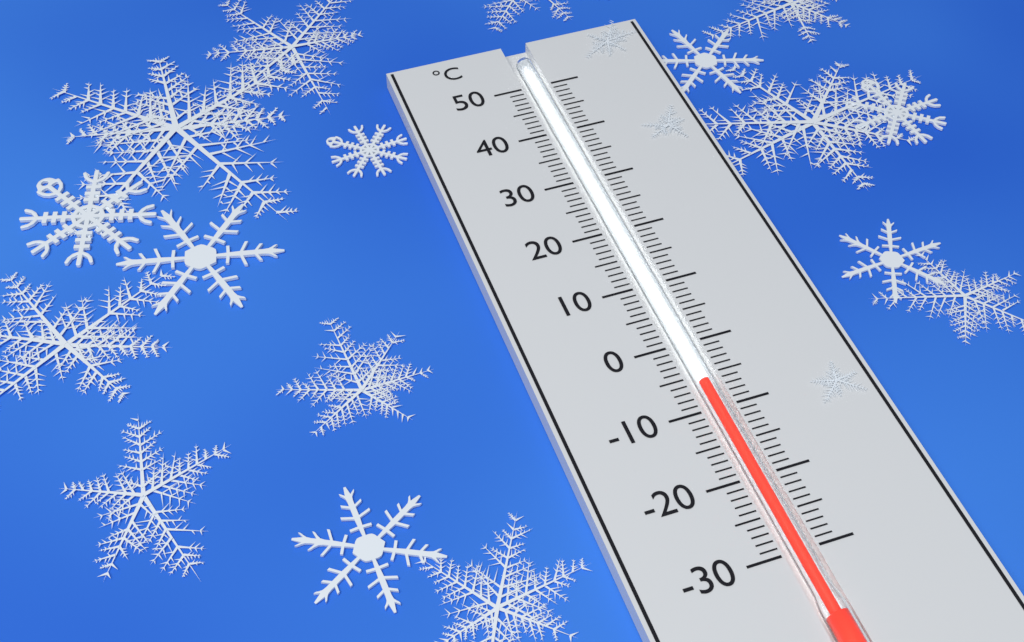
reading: -6 °C
